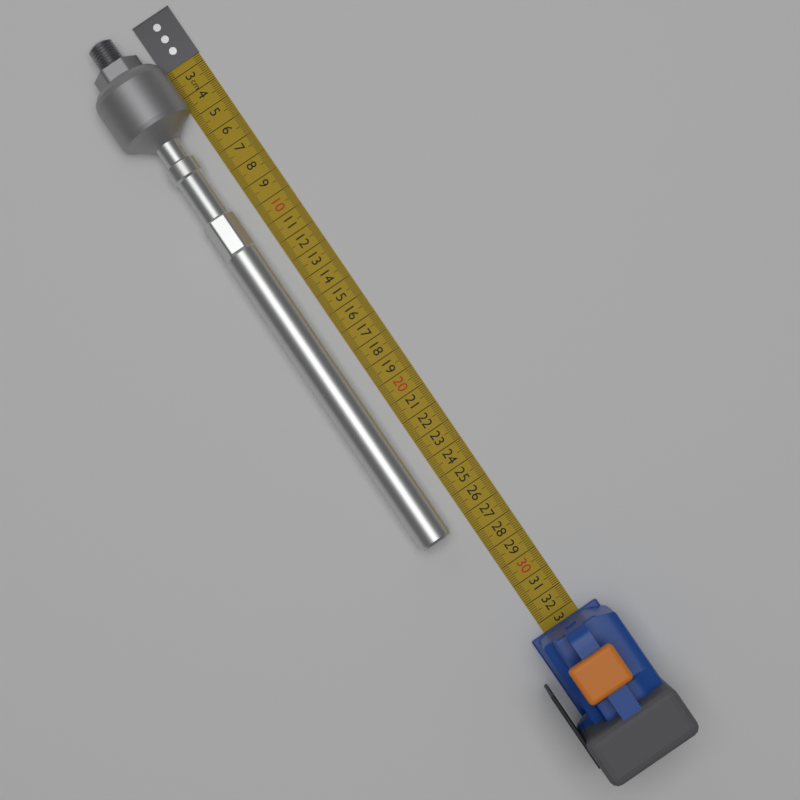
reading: 27.3 cm
